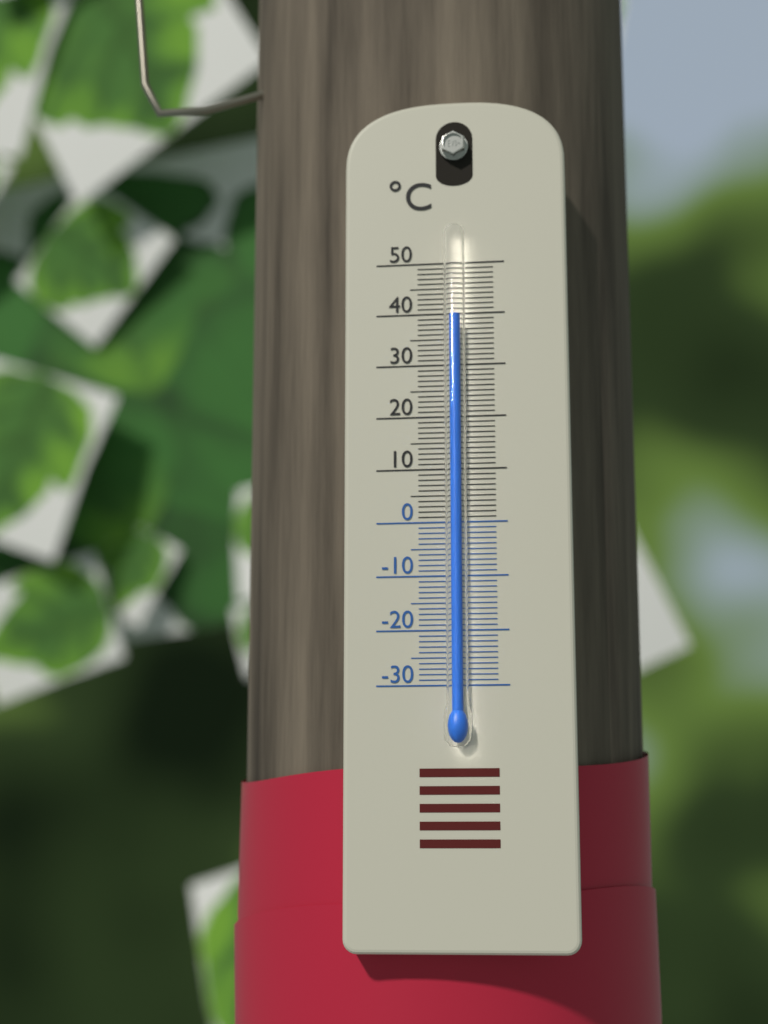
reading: 39 °C
